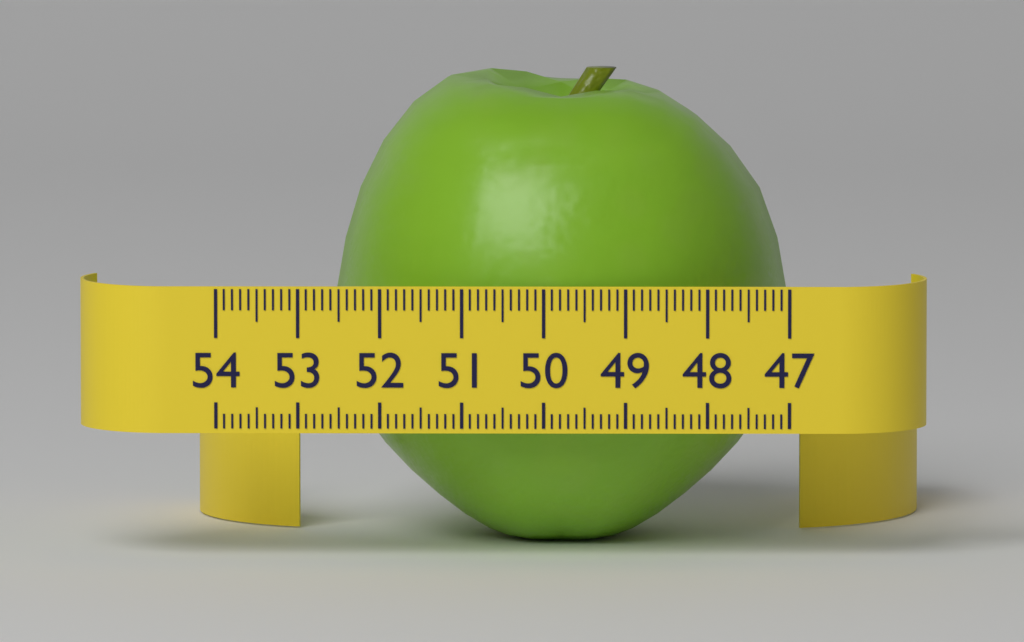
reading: 52.6 (no unit)
